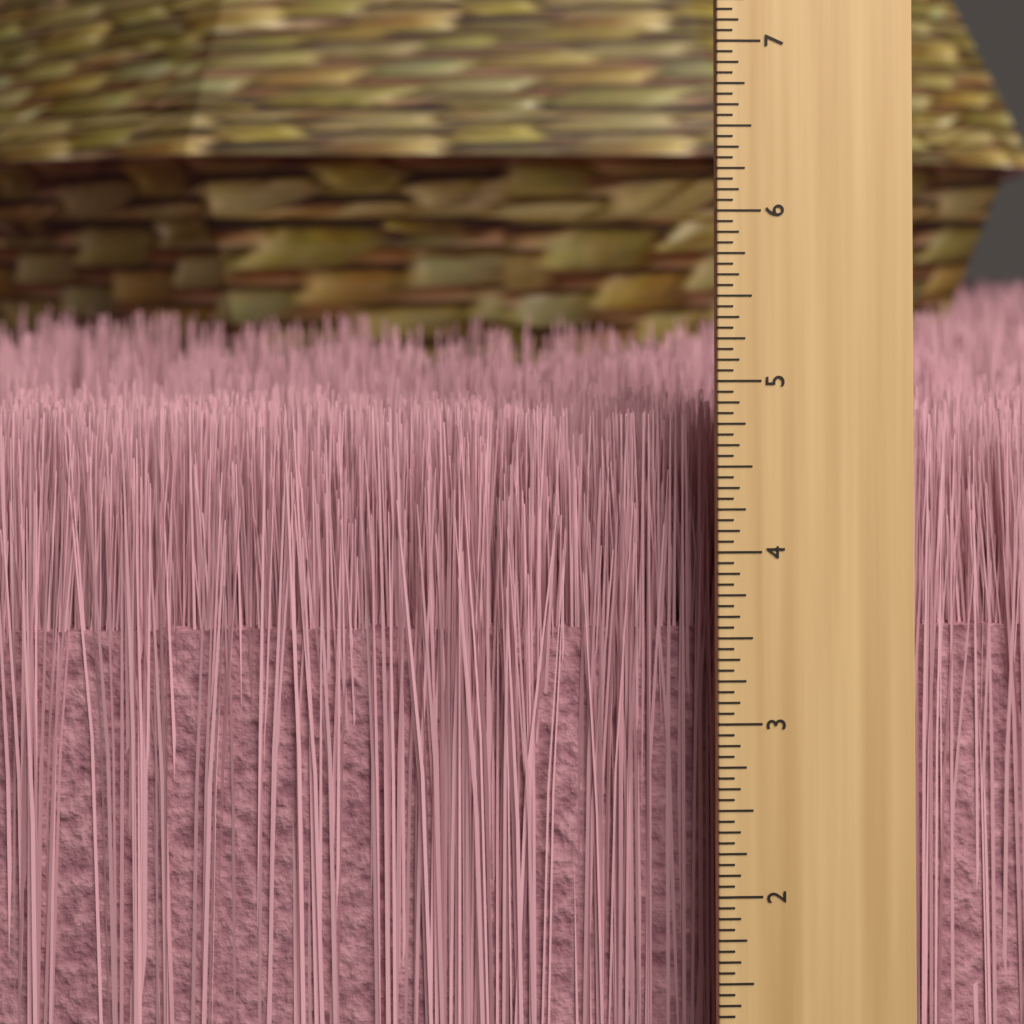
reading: 4.7500 inch
